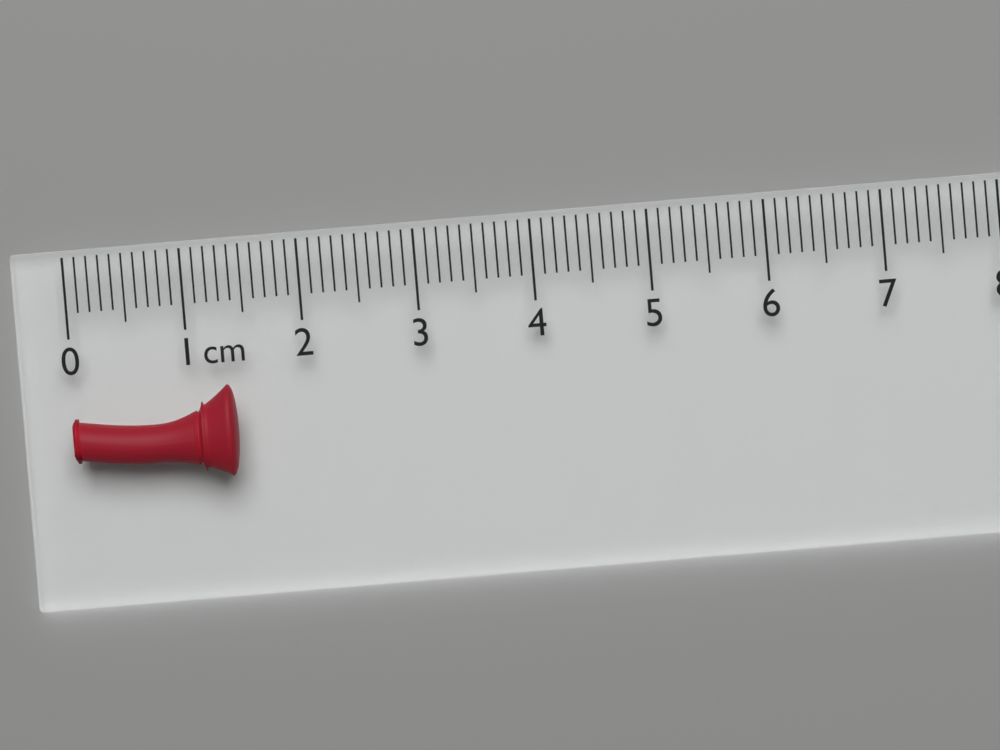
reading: 1.4 cm
